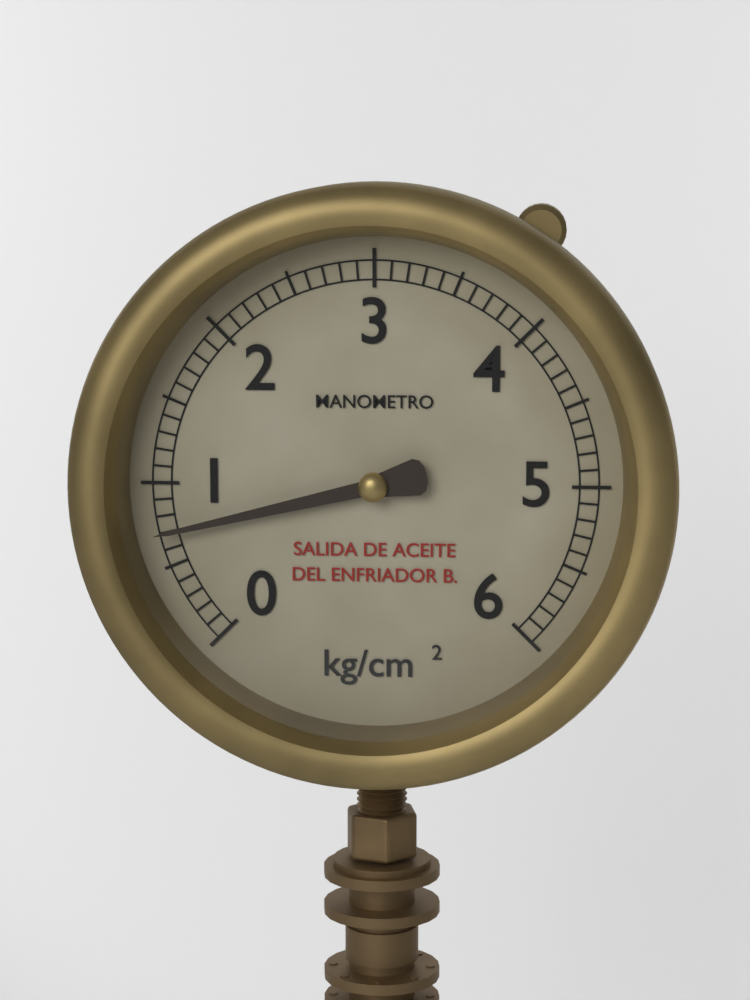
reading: 0.7 kg/cm²
